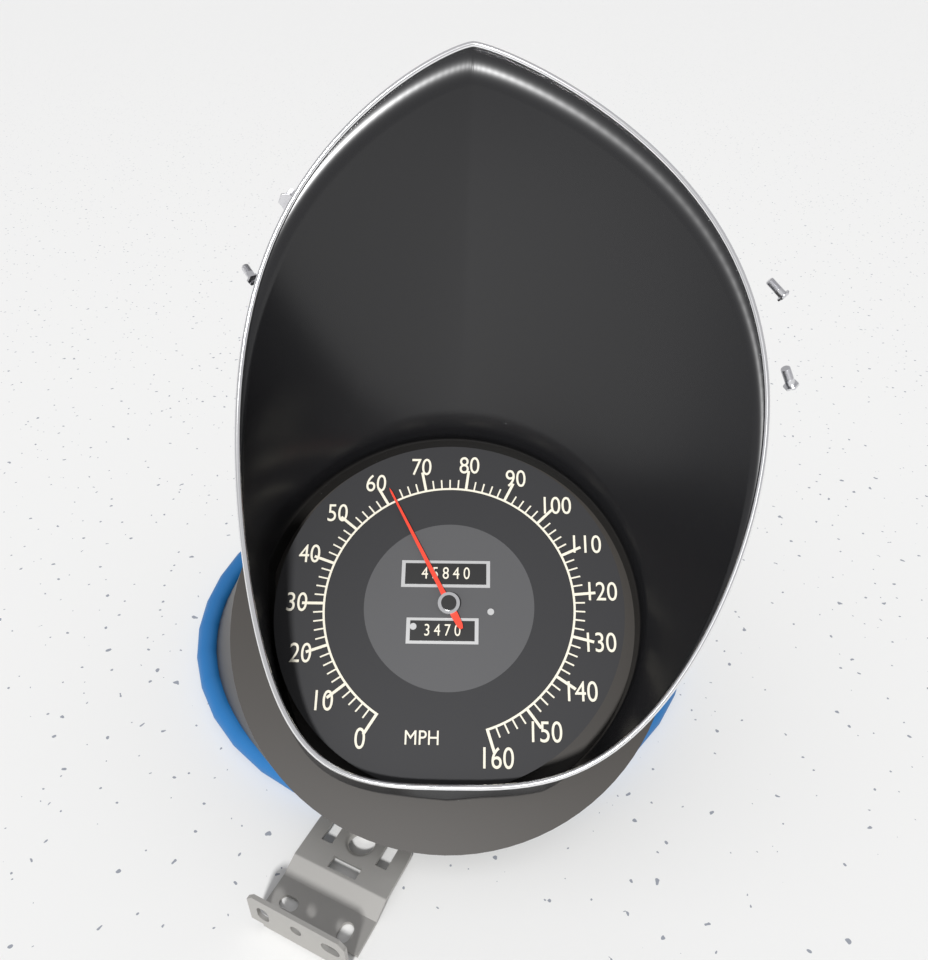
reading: 62 MPH
